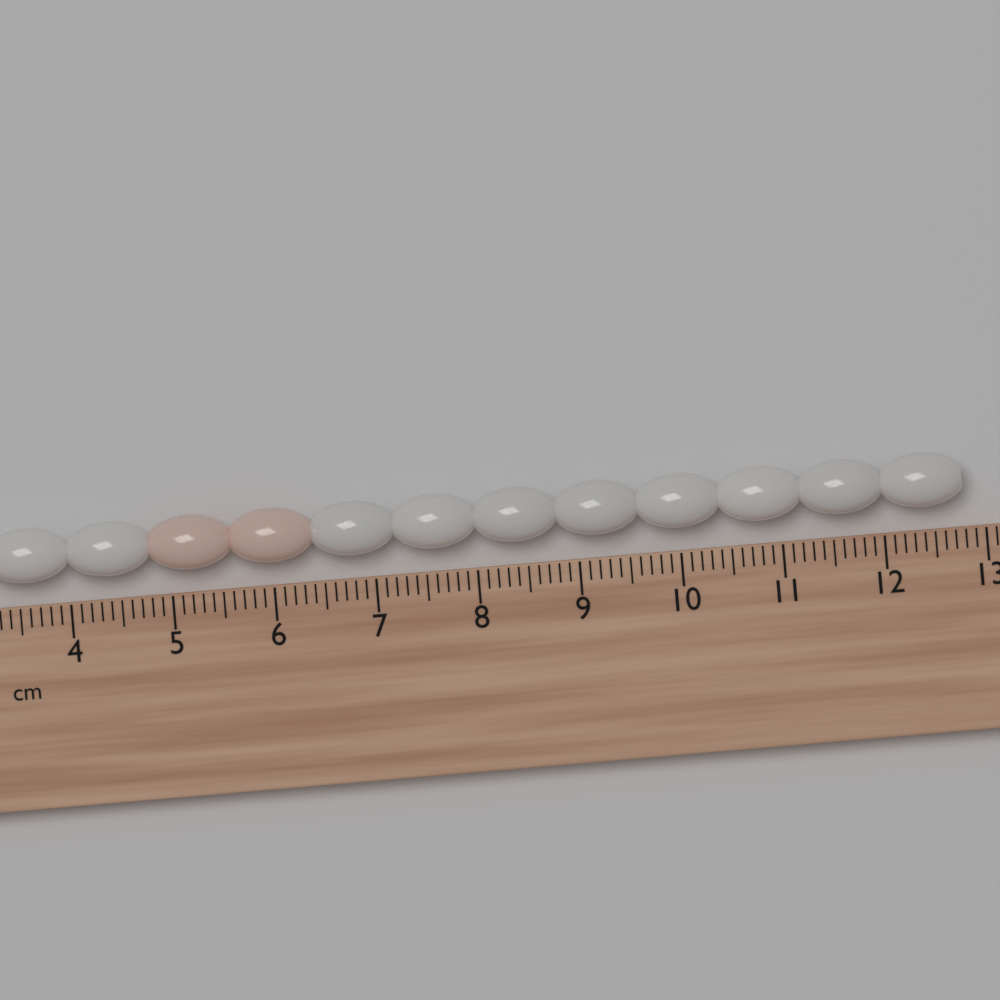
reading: 12.8 cm
